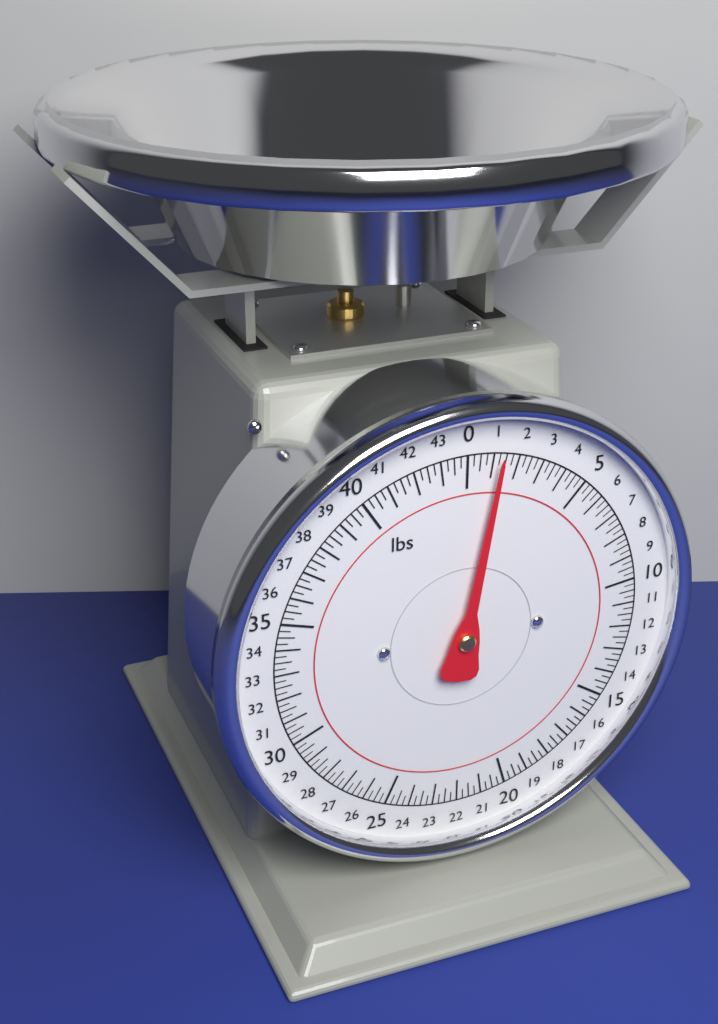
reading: 1.25 lbs
